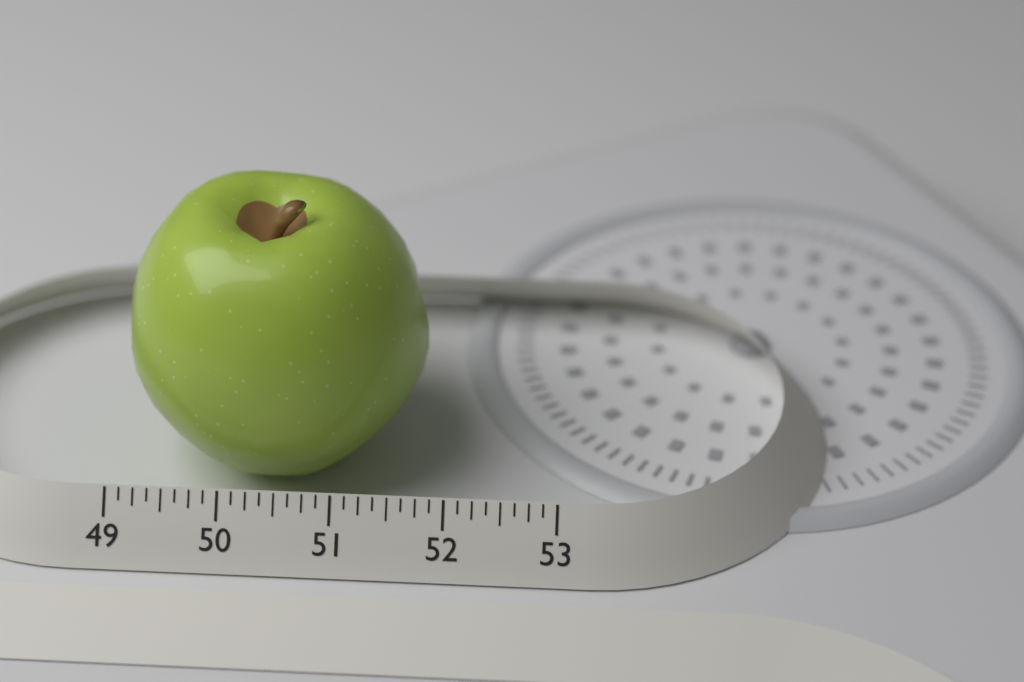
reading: 51.750 (no unit)
